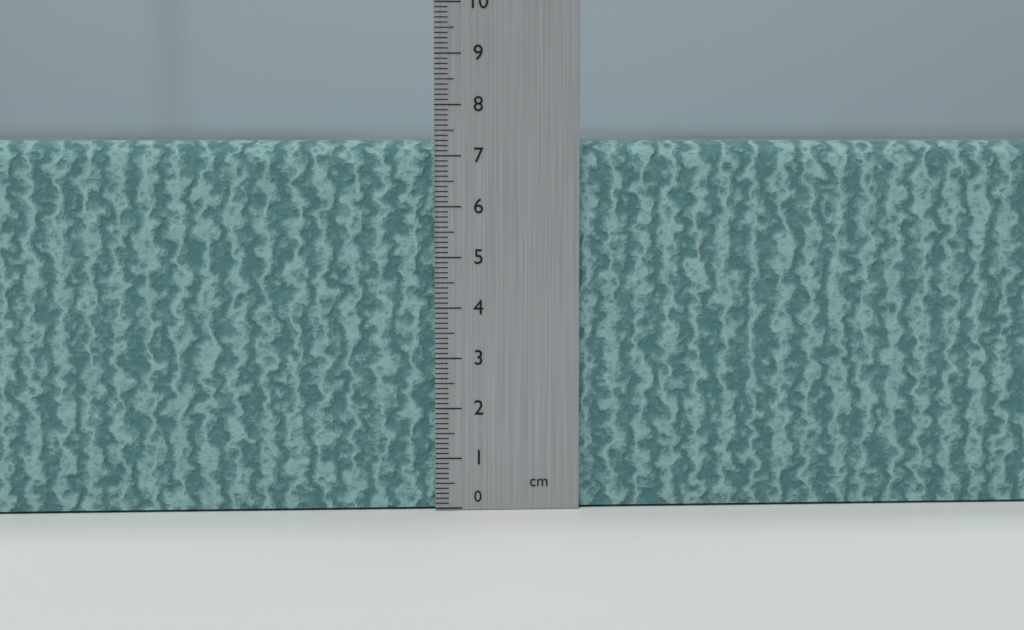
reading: 7.3 cm
